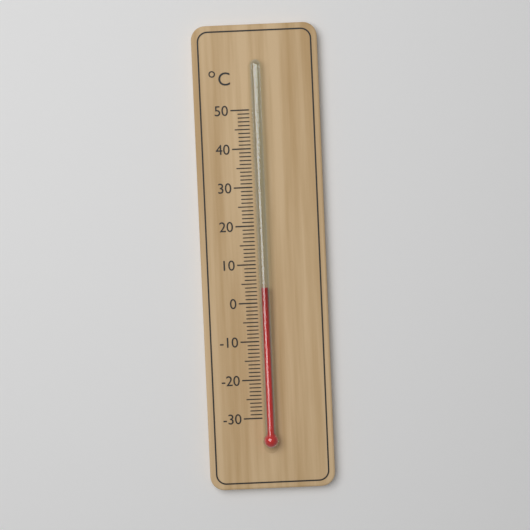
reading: 4 °C
